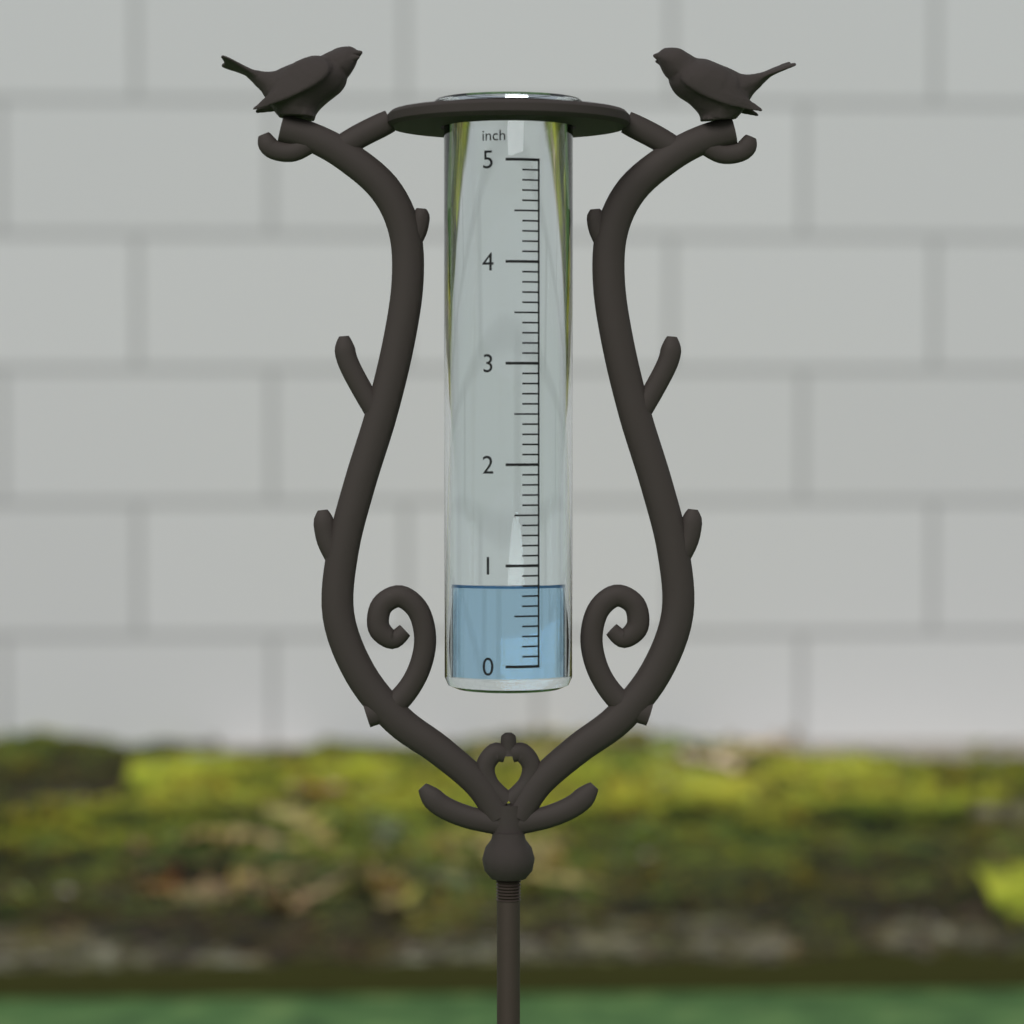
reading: 0.8 inch
